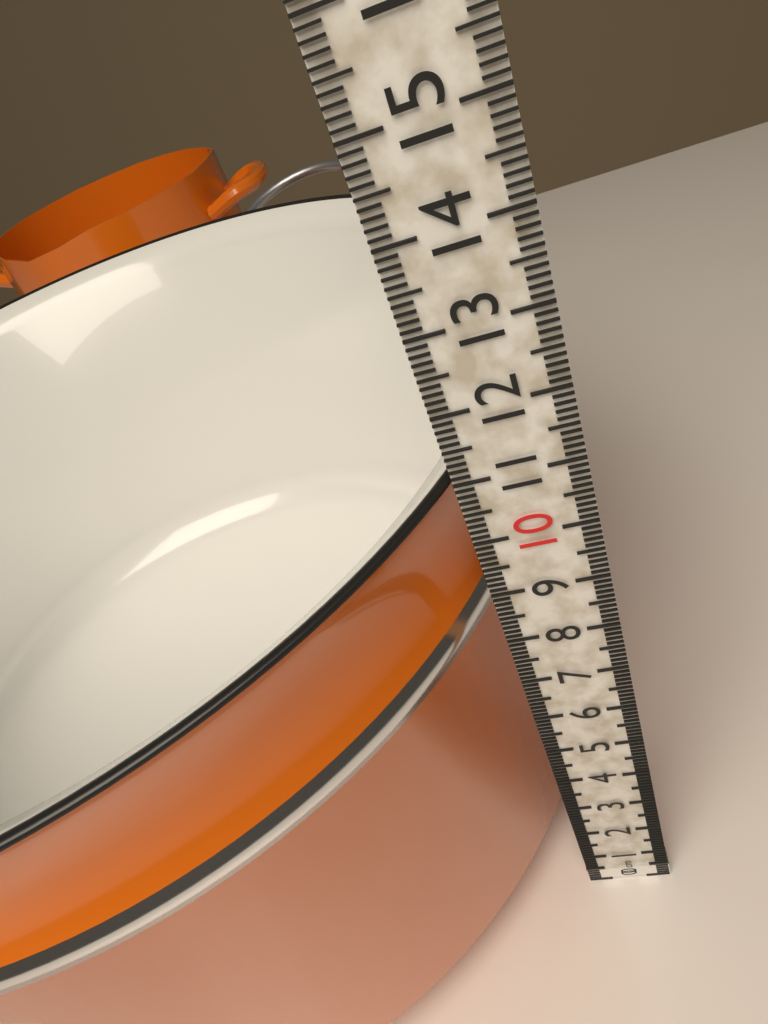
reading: 10.9 cm
